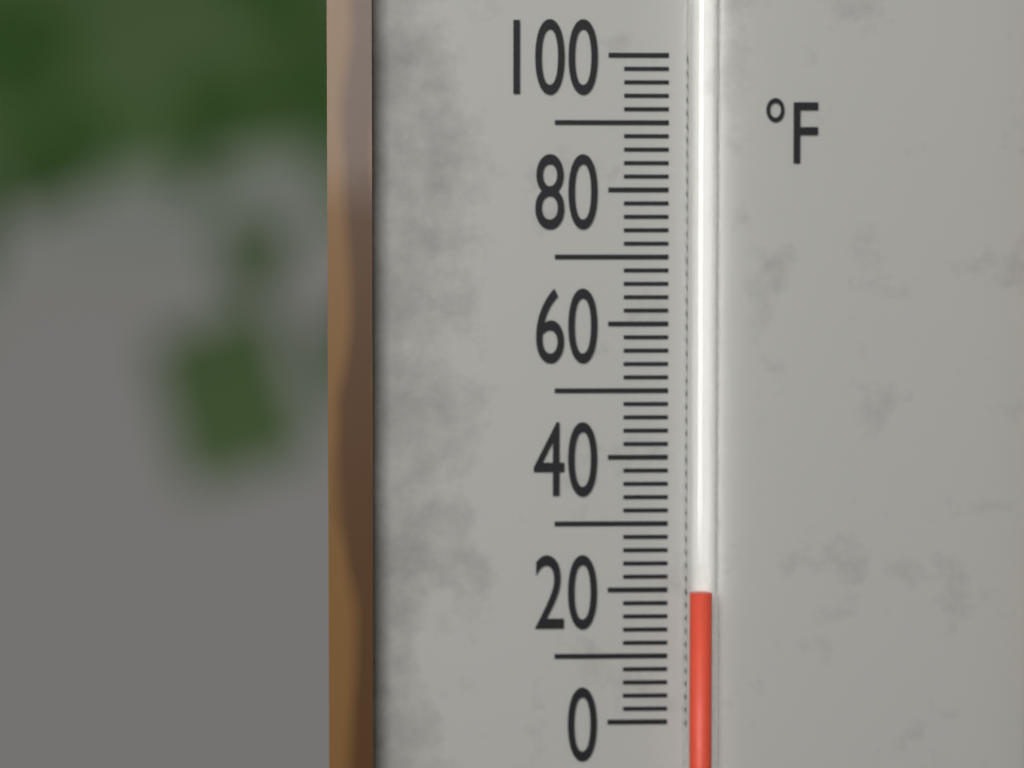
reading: 20 °F
